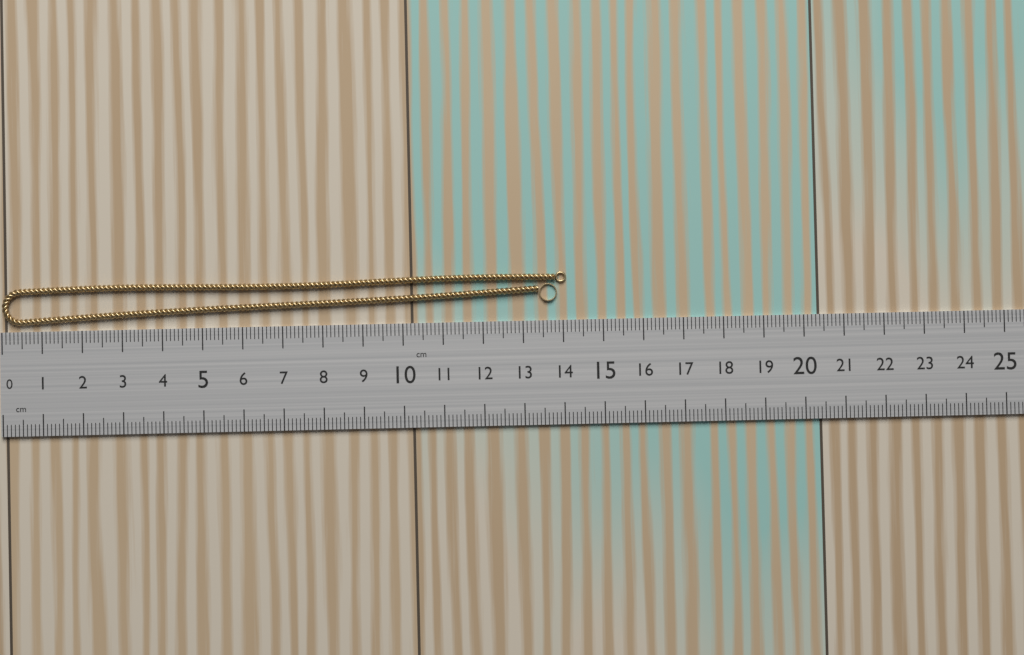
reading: 14.1 cm
